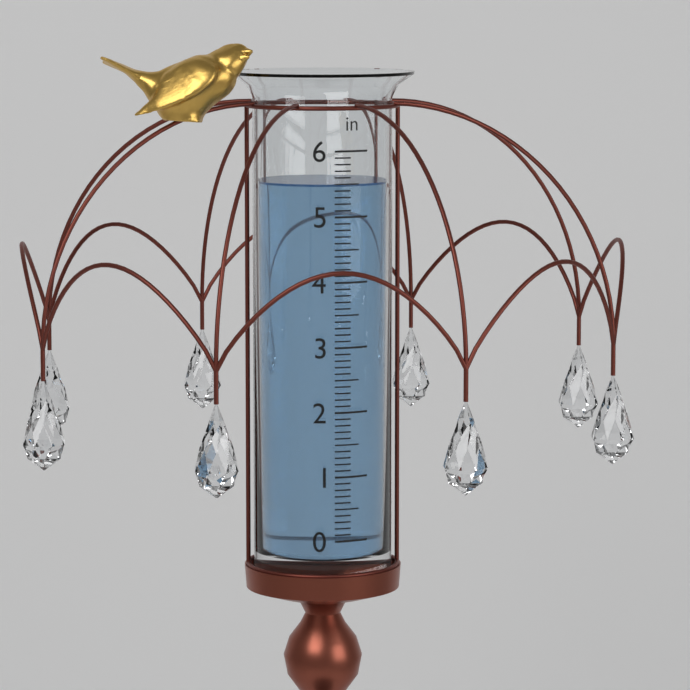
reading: 5.5 in
